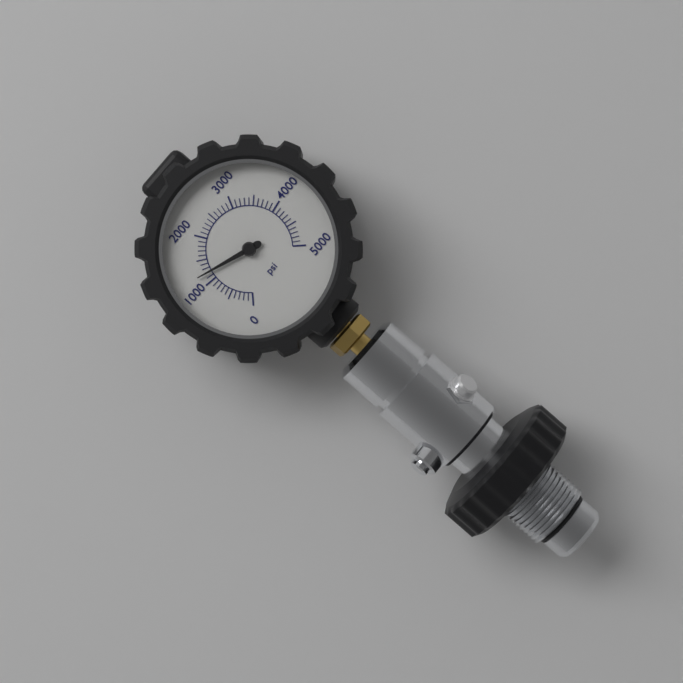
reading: 1200 psi
